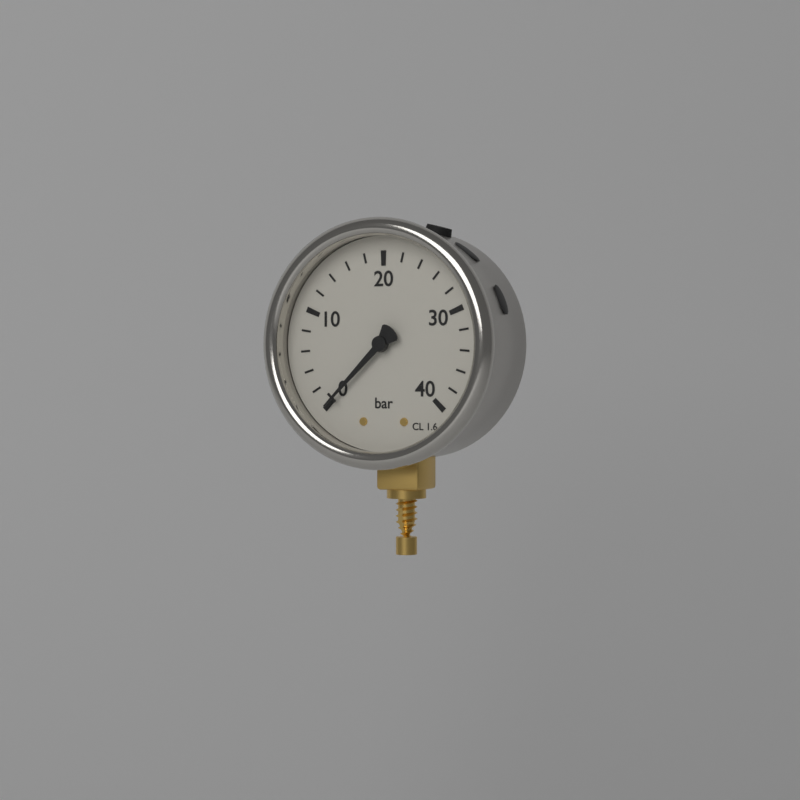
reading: 0 bar
